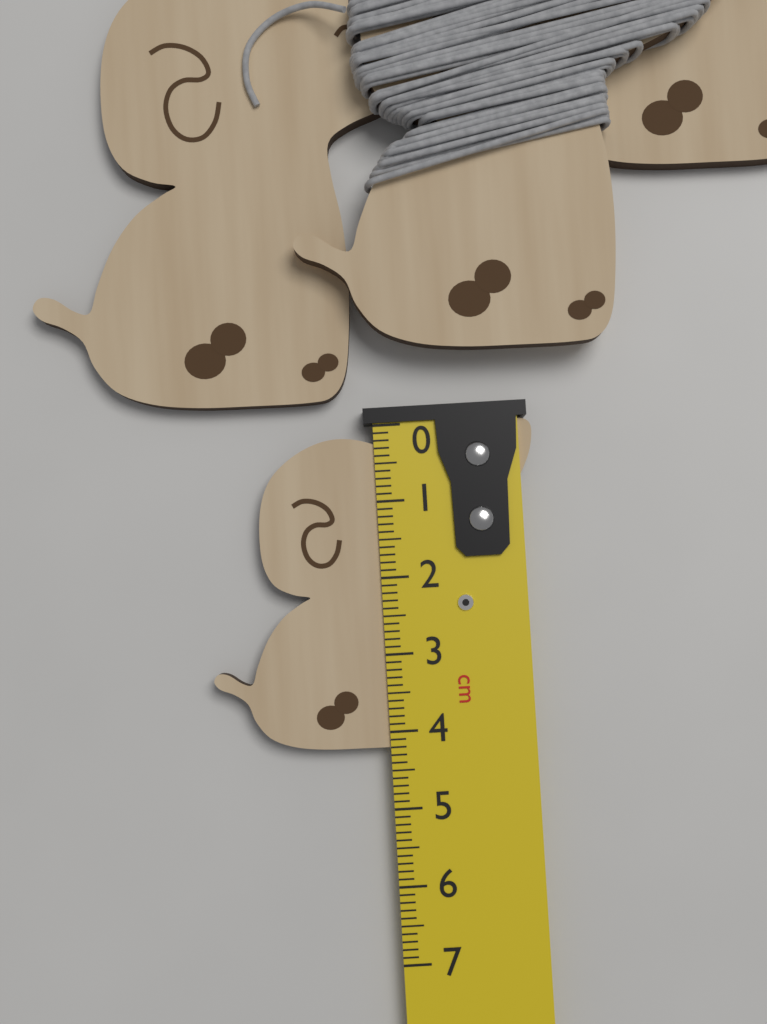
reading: 4.2 cm
